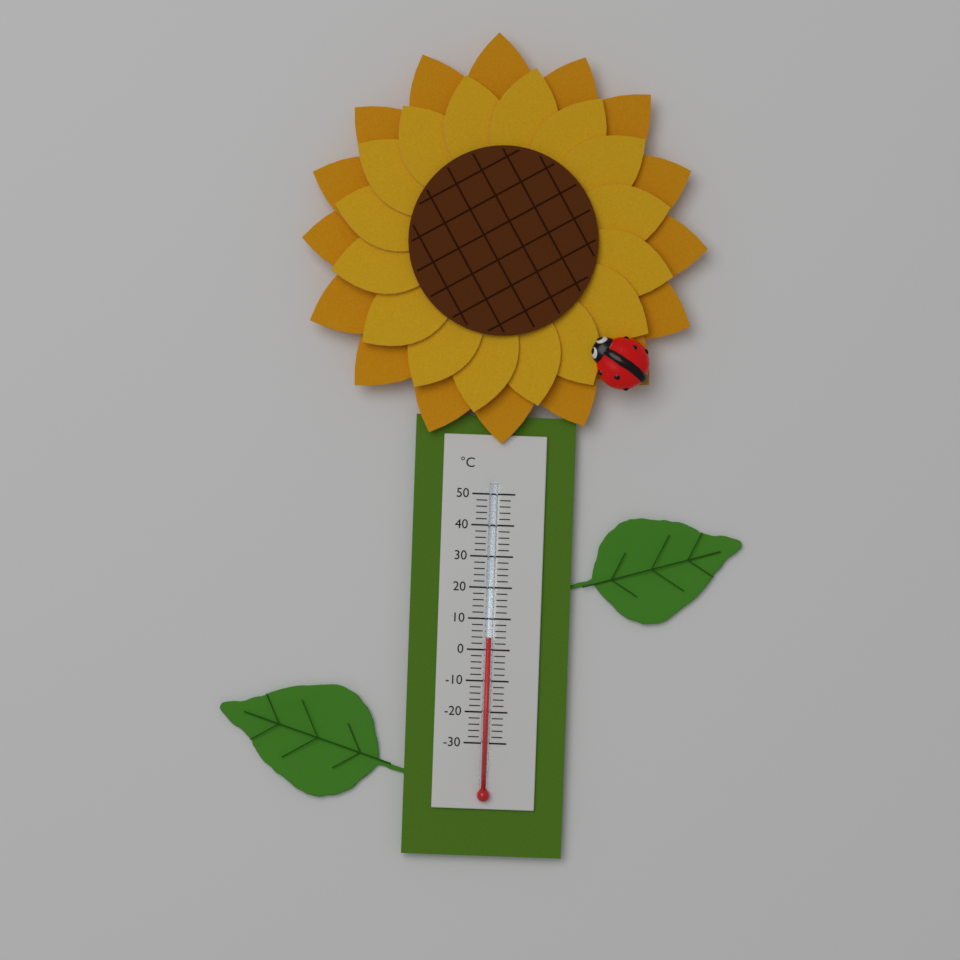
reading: 4 °C
